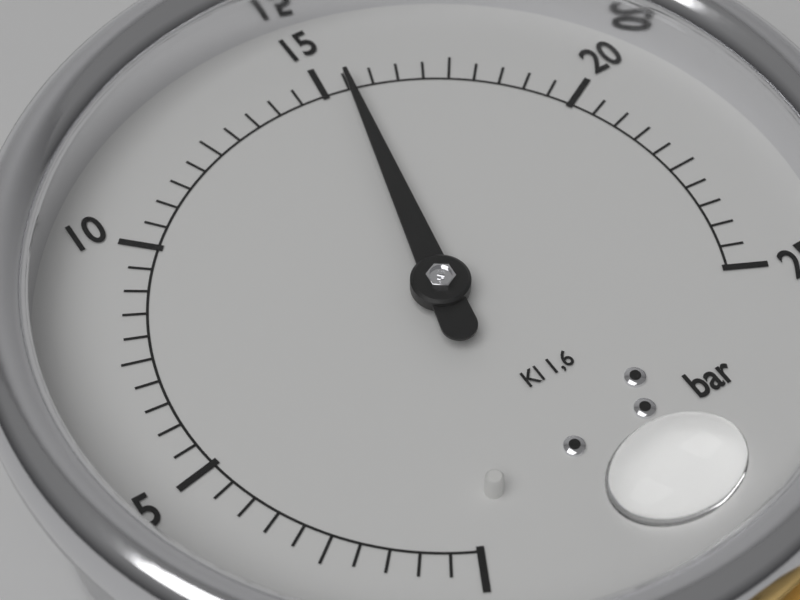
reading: 15.5 bar
